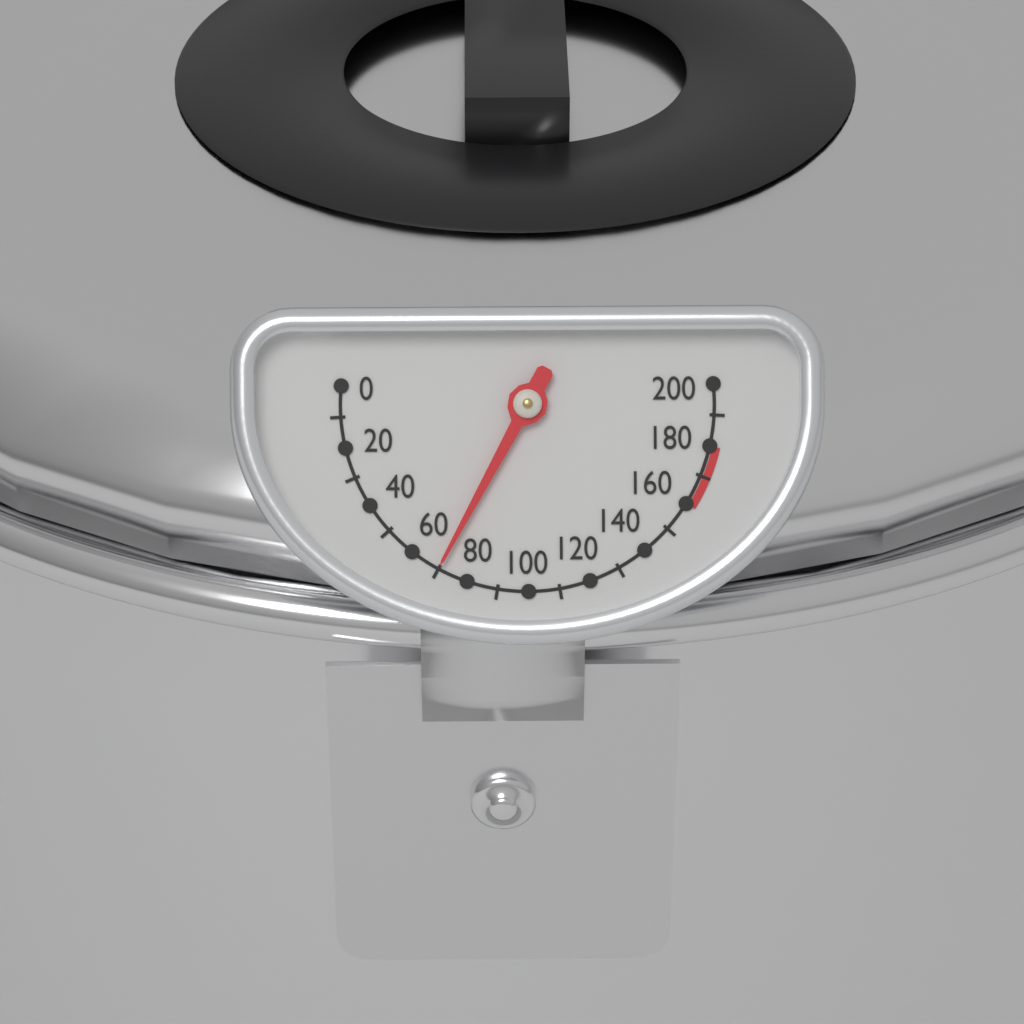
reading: 70 (no unit)
